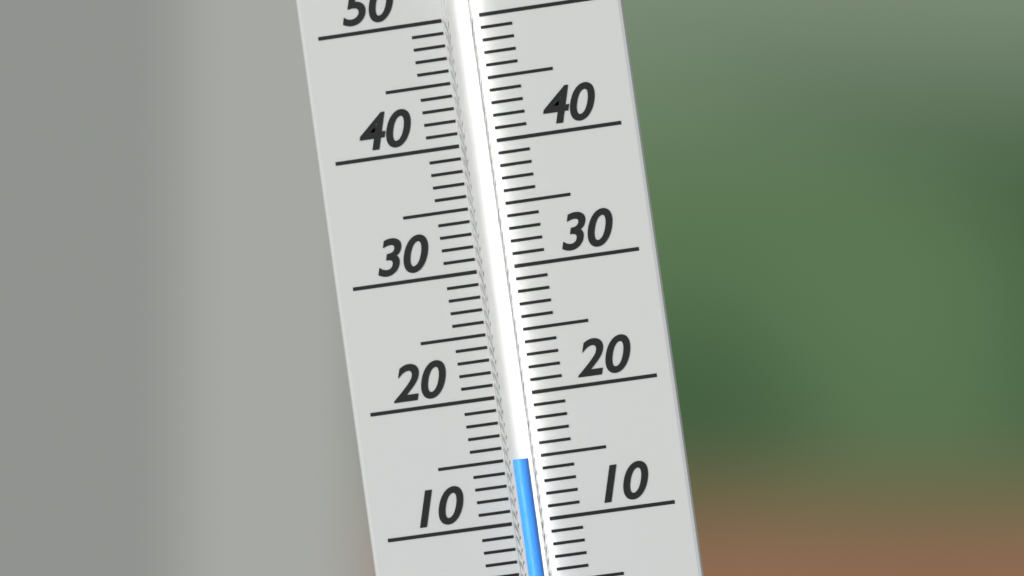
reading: 15 (no unit)
